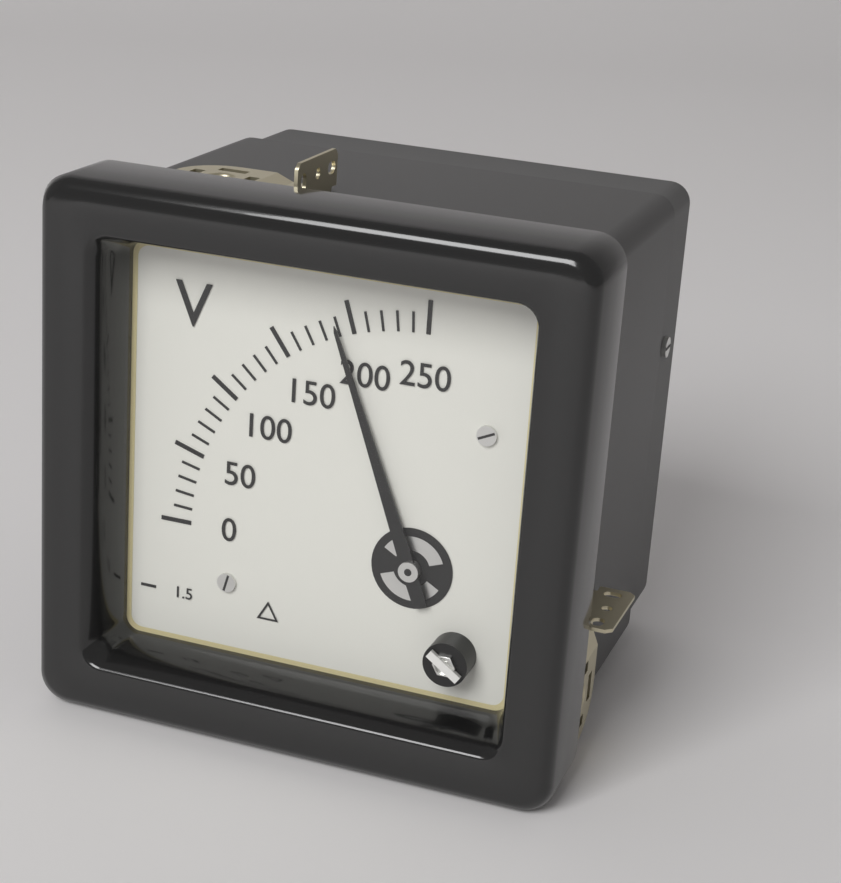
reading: 190 V
